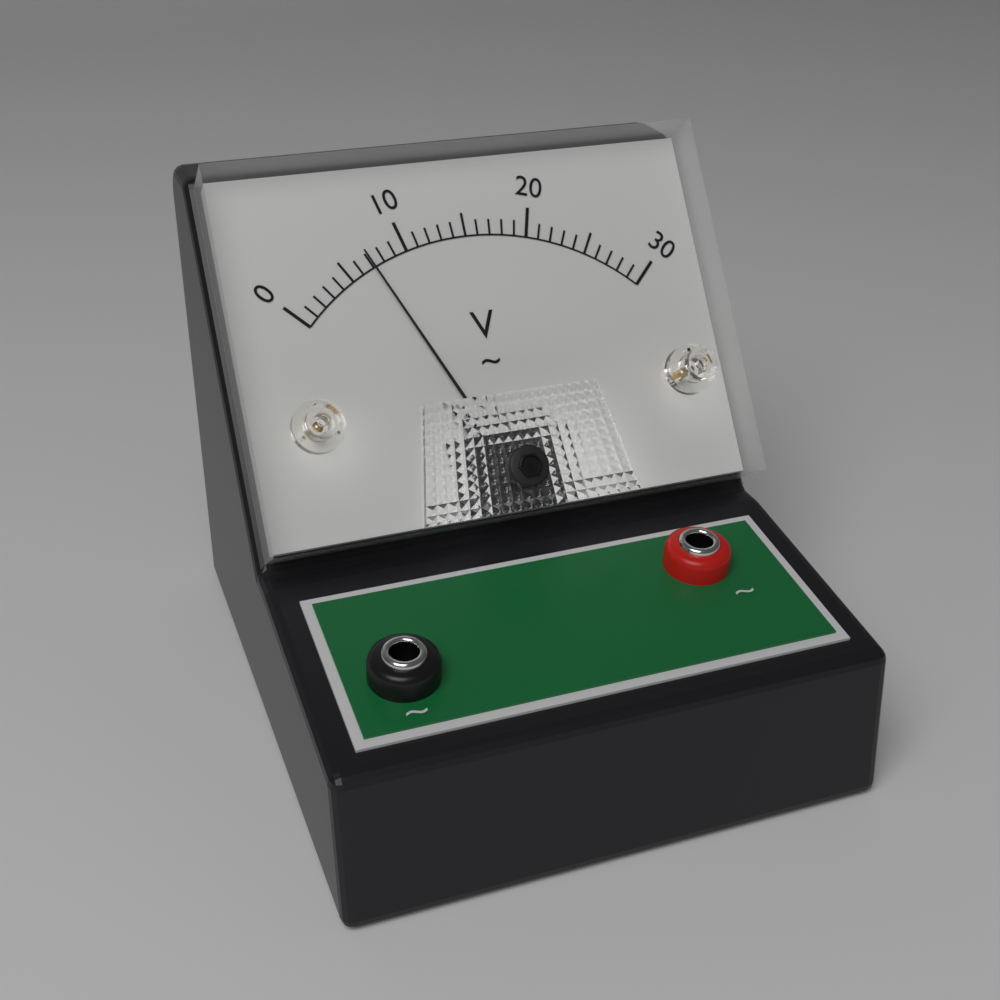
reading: 7 V
